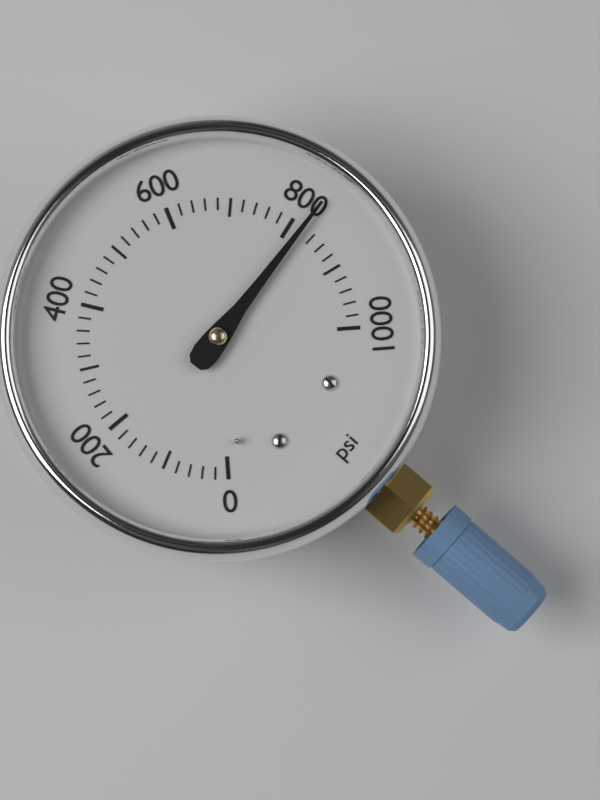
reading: 820 psi
